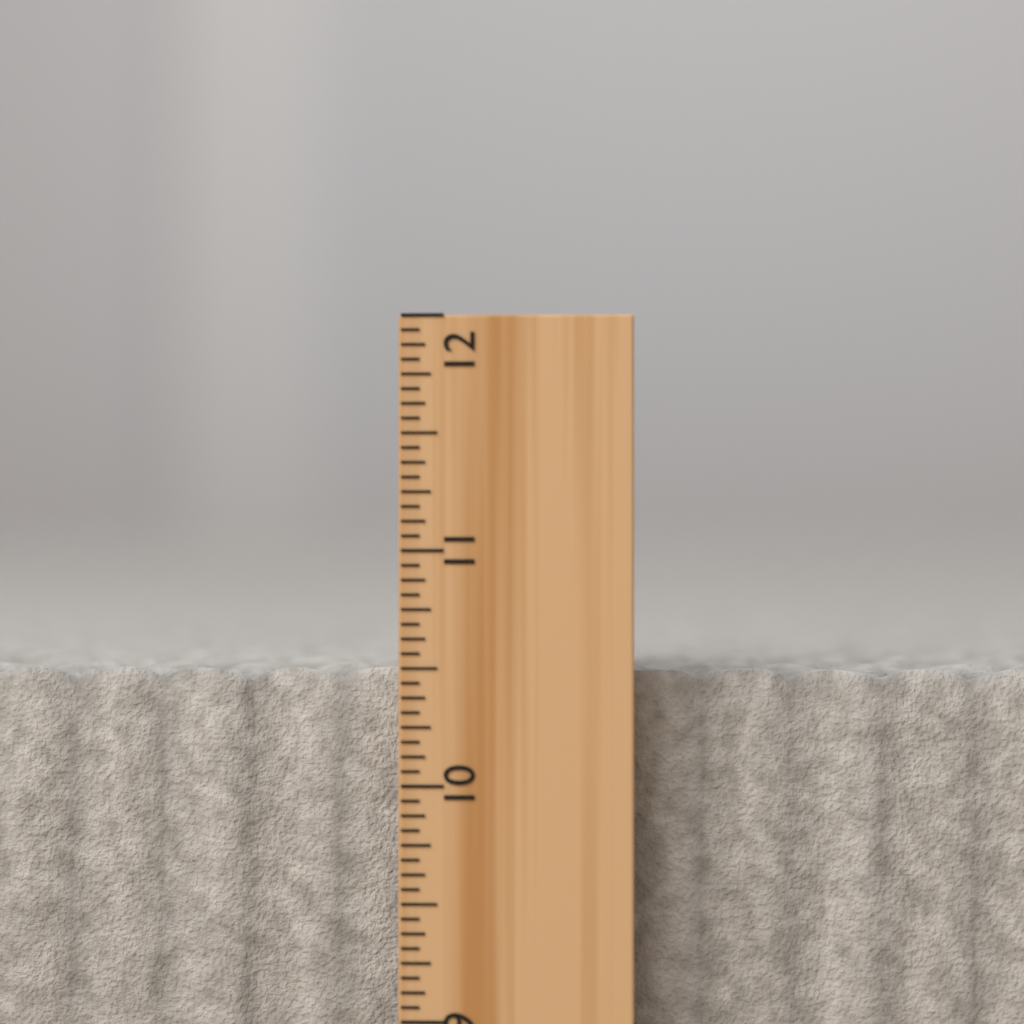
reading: 10.5000 inch
